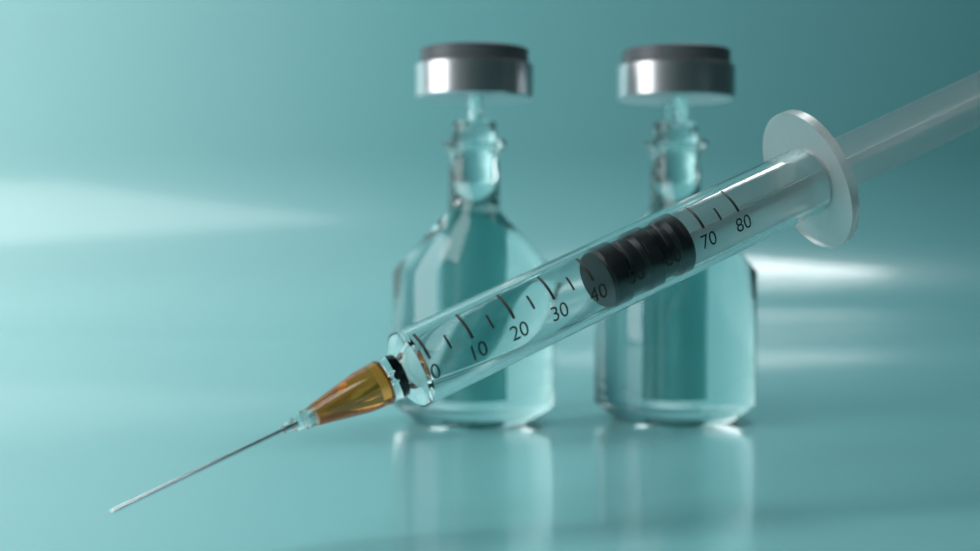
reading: 45 (no unit)
